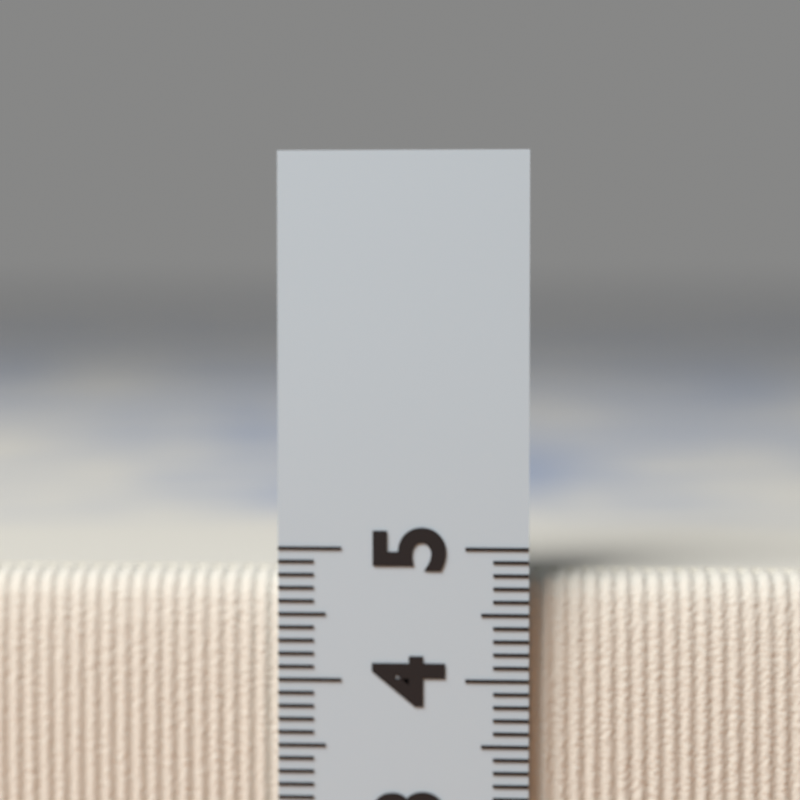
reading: 4.8 (no unit)
